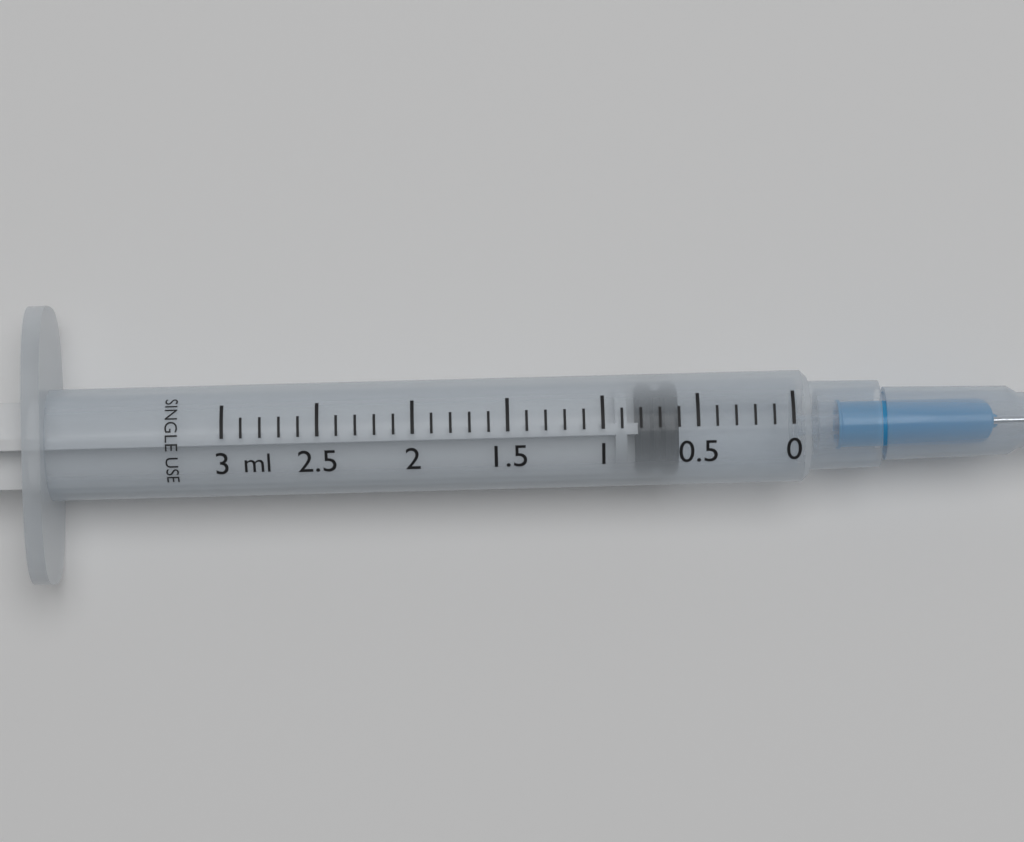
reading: 0.6 ml
